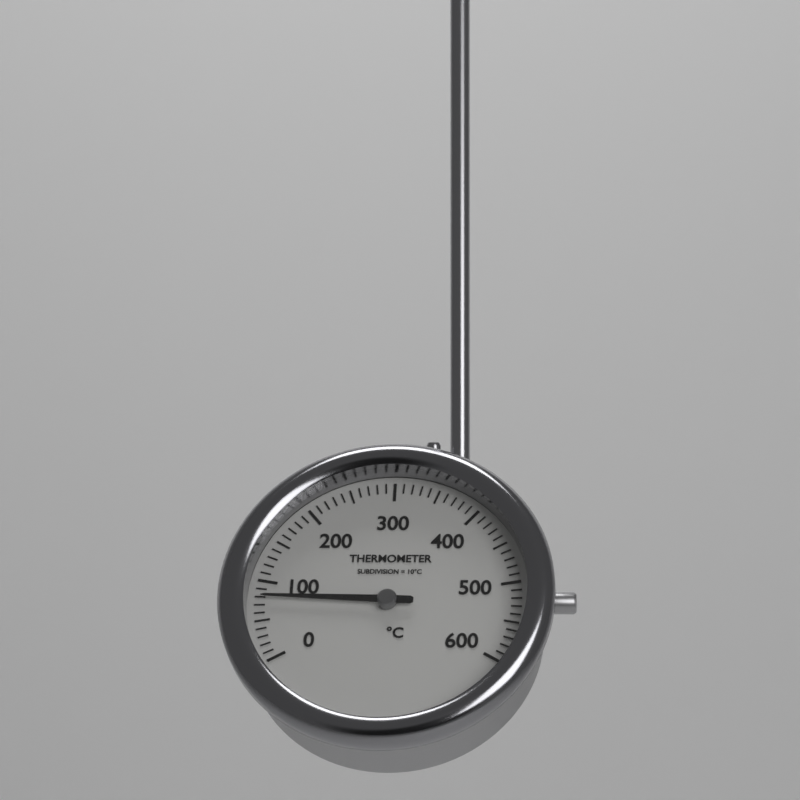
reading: 80 °C
